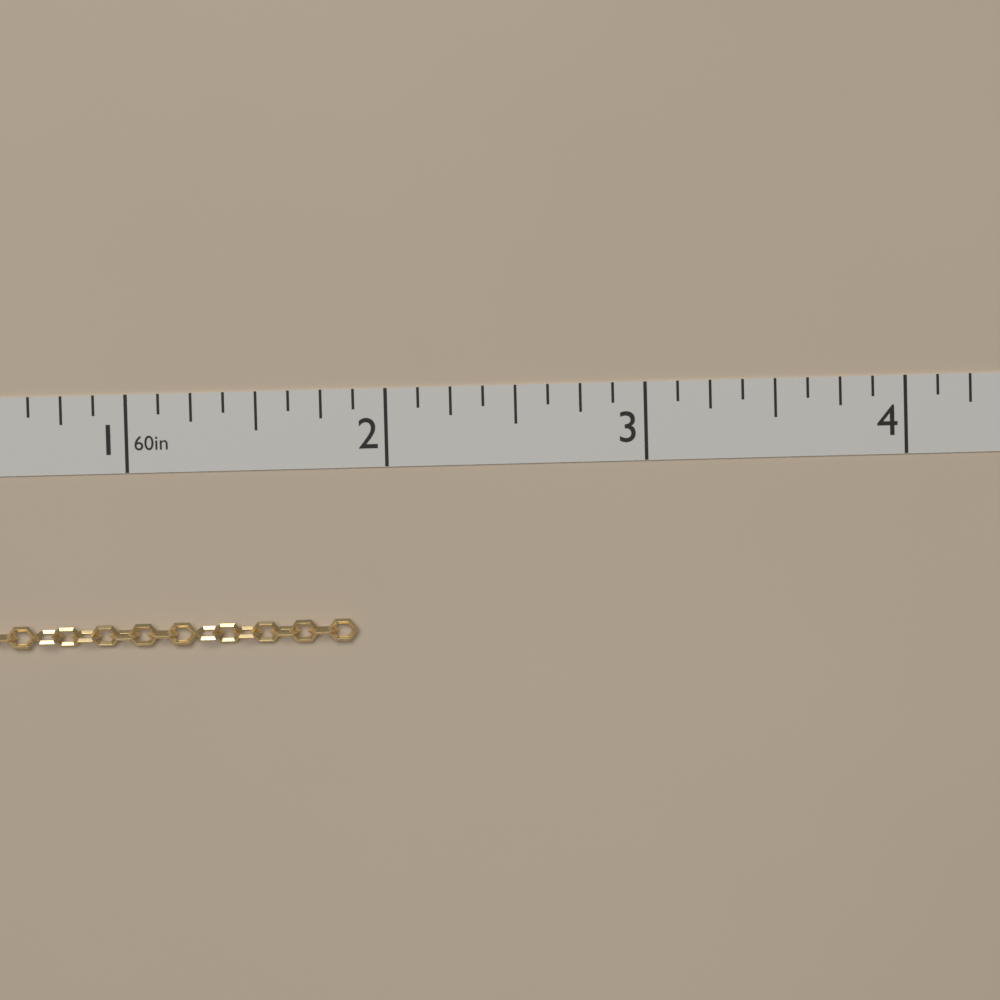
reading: 1.875 in
